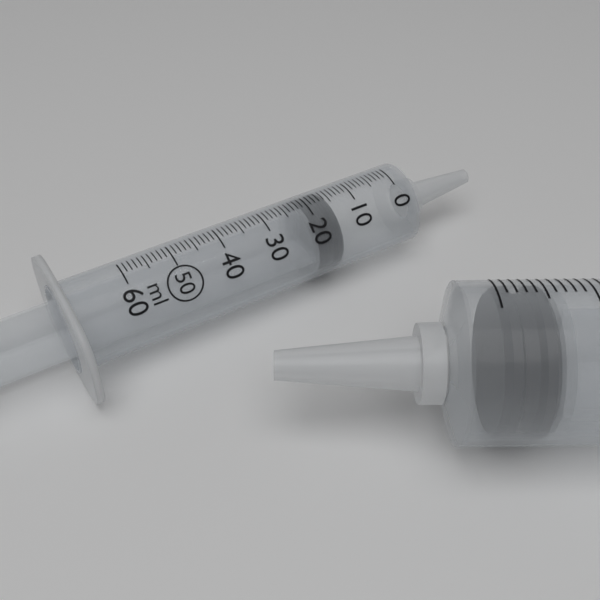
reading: 15 ml
